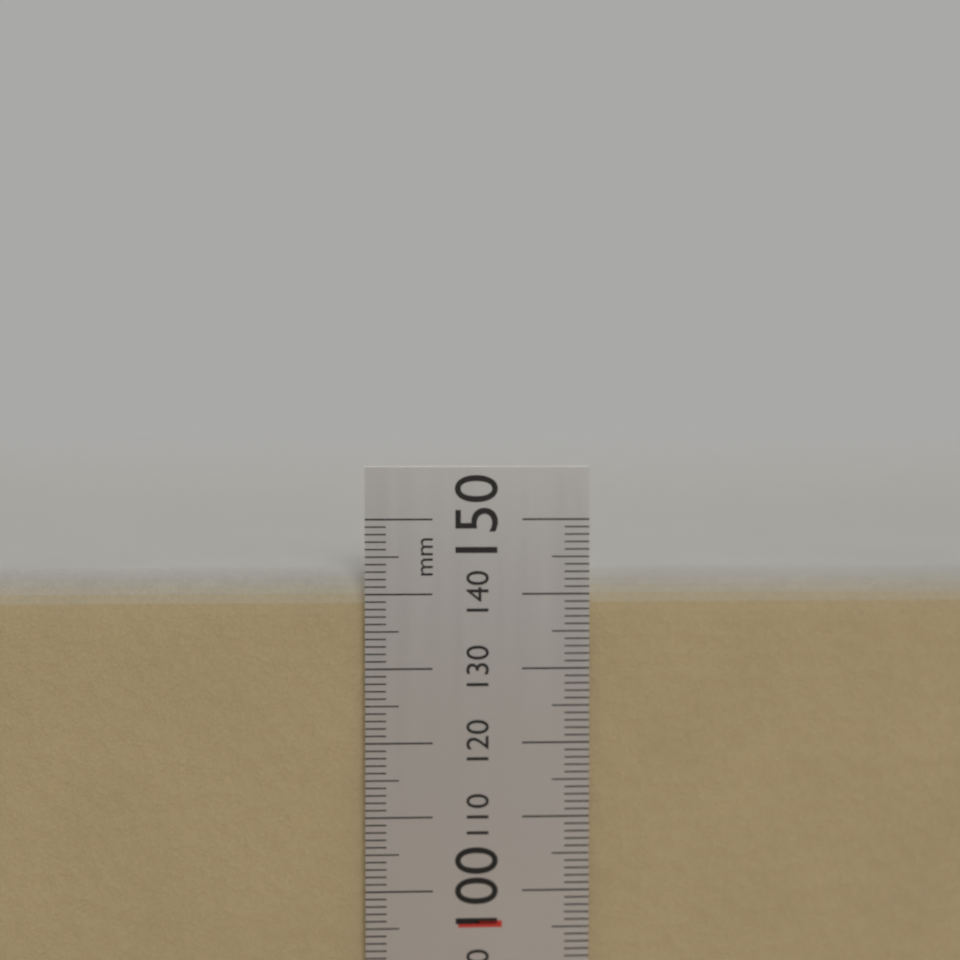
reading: 143 mm
